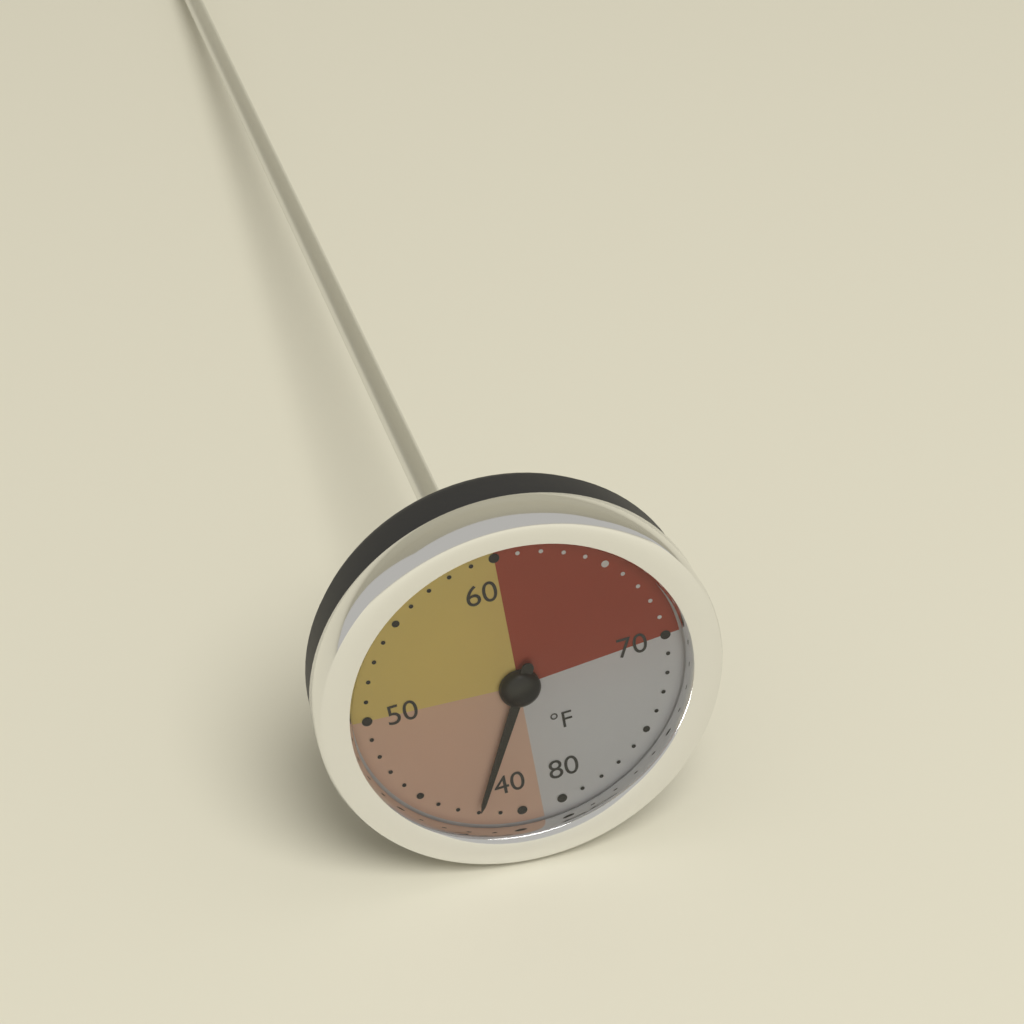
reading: 42 °F
